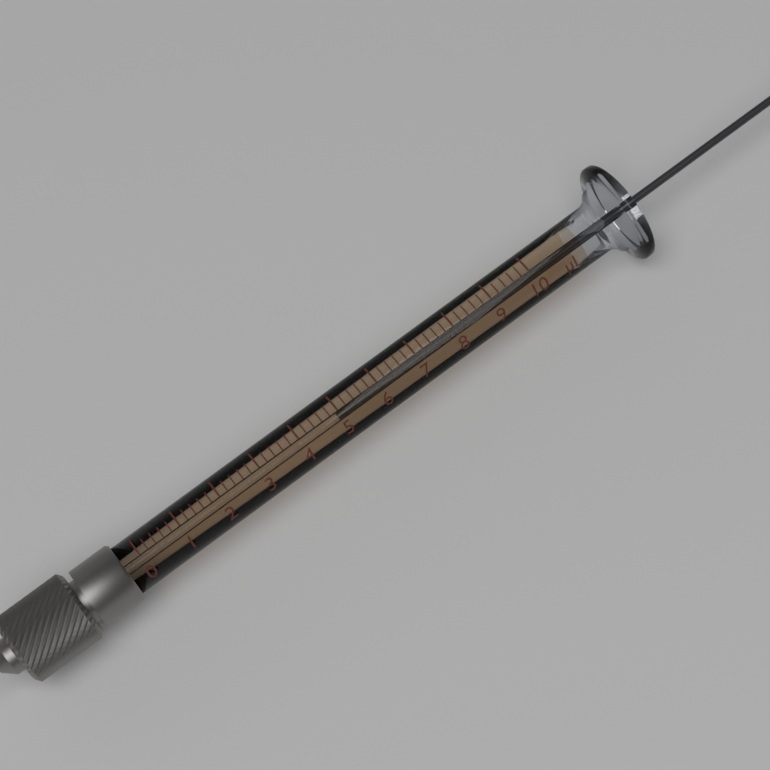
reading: 5.0 µl
